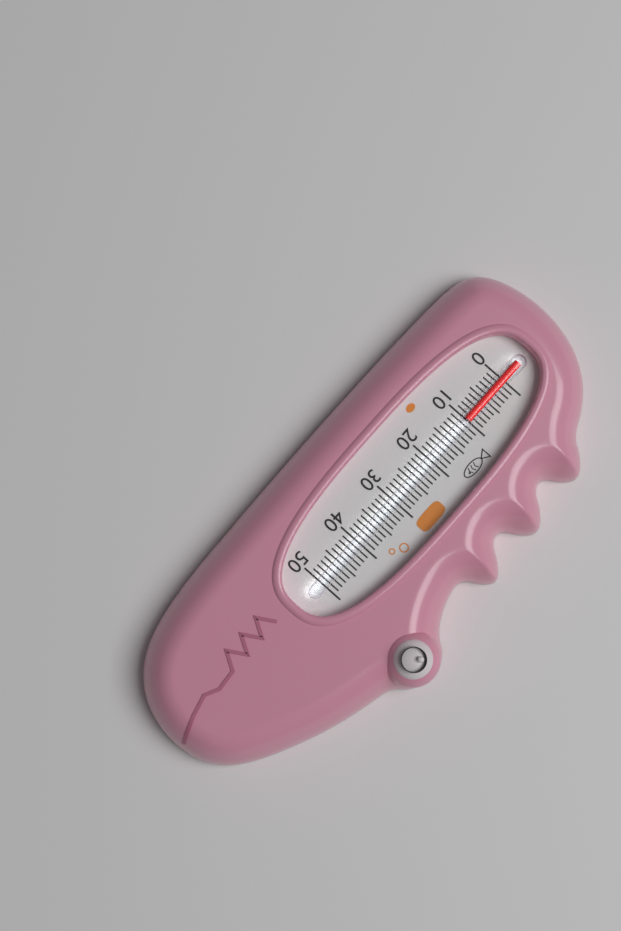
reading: 10 (no unit)
